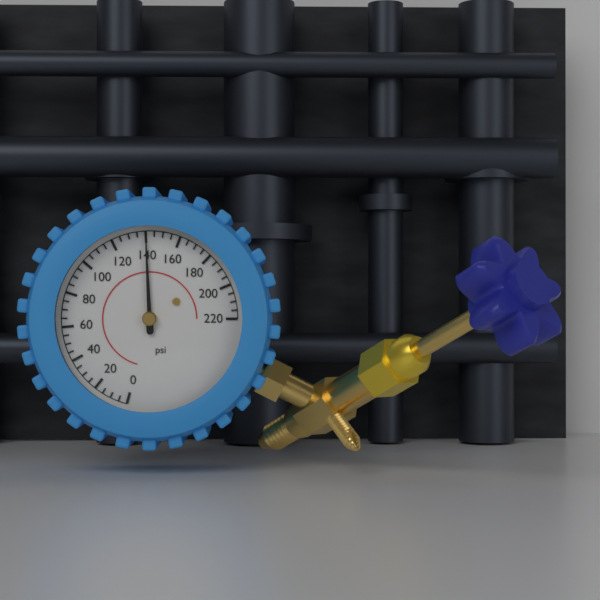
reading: 140 psi
